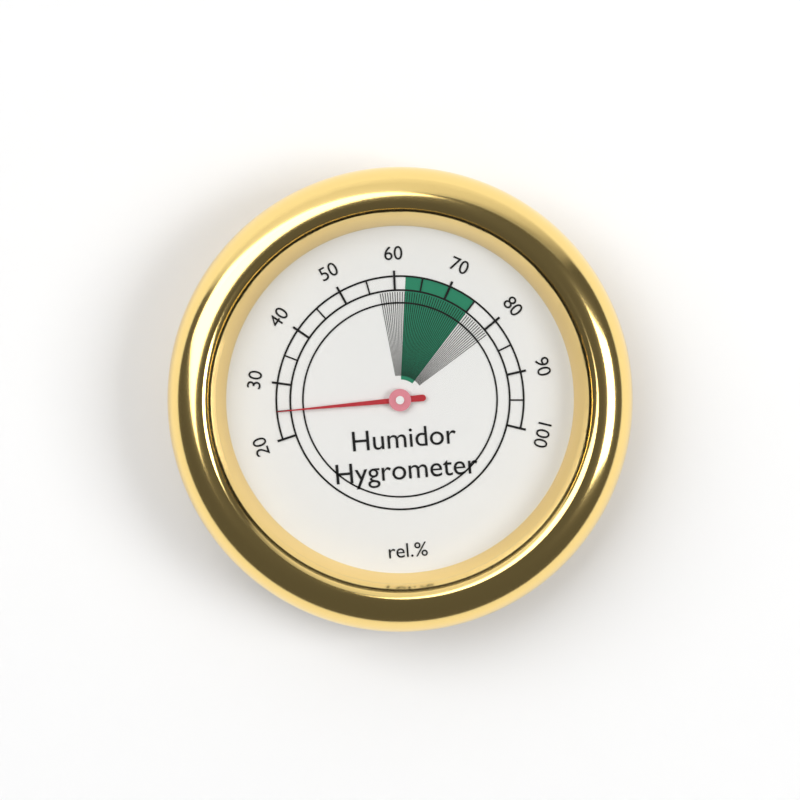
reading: 25 %
